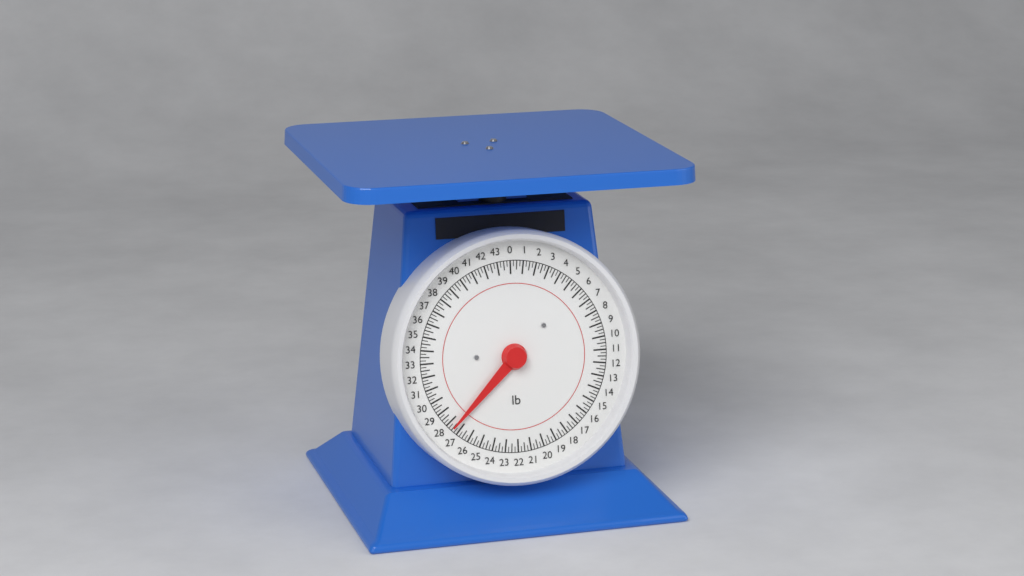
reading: 27.50 lb
